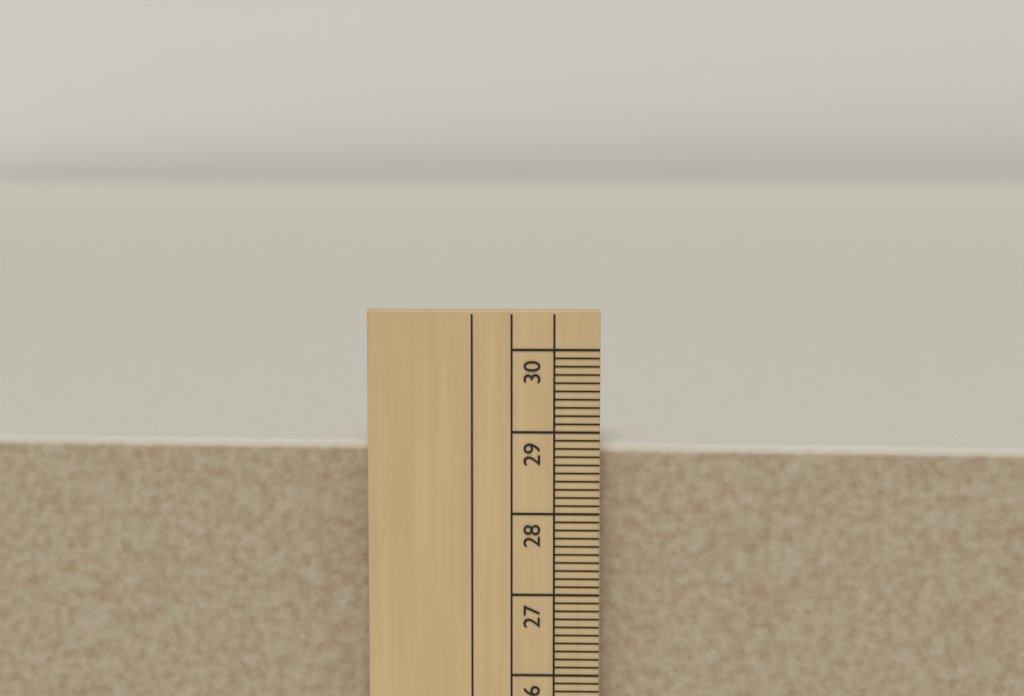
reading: 28.8 cm
